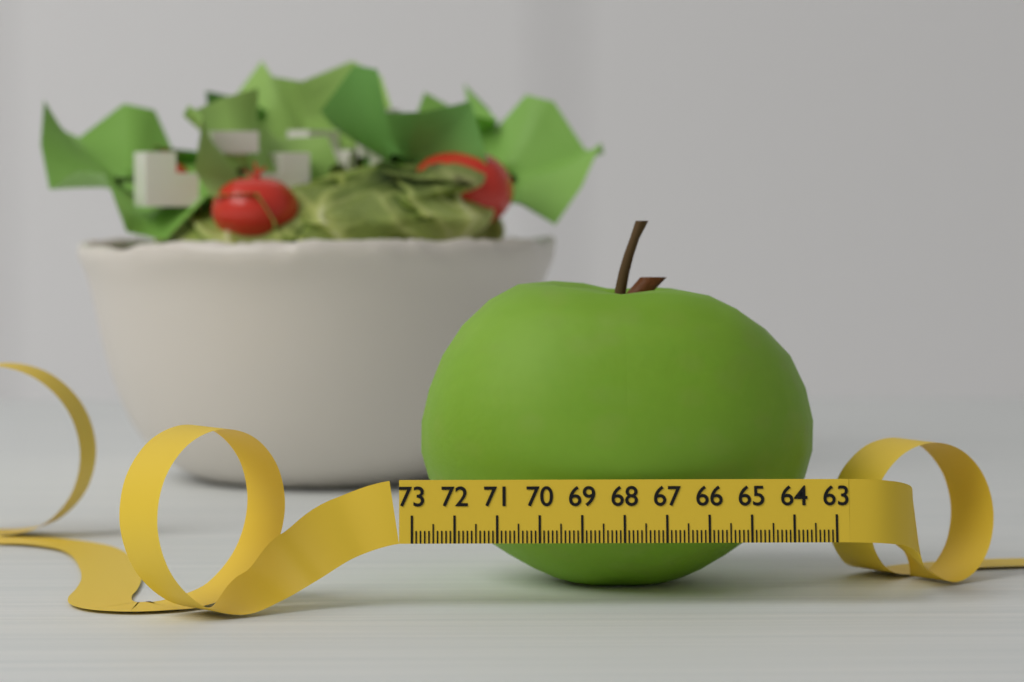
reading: 72.8 (no unit)
